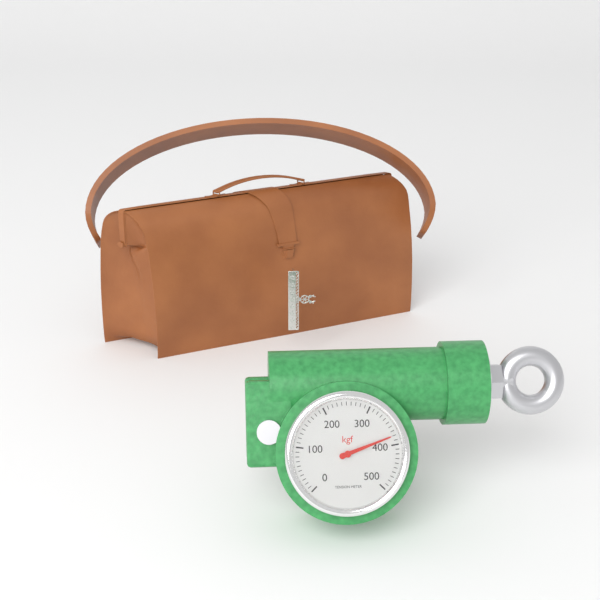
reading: 380 kgf
